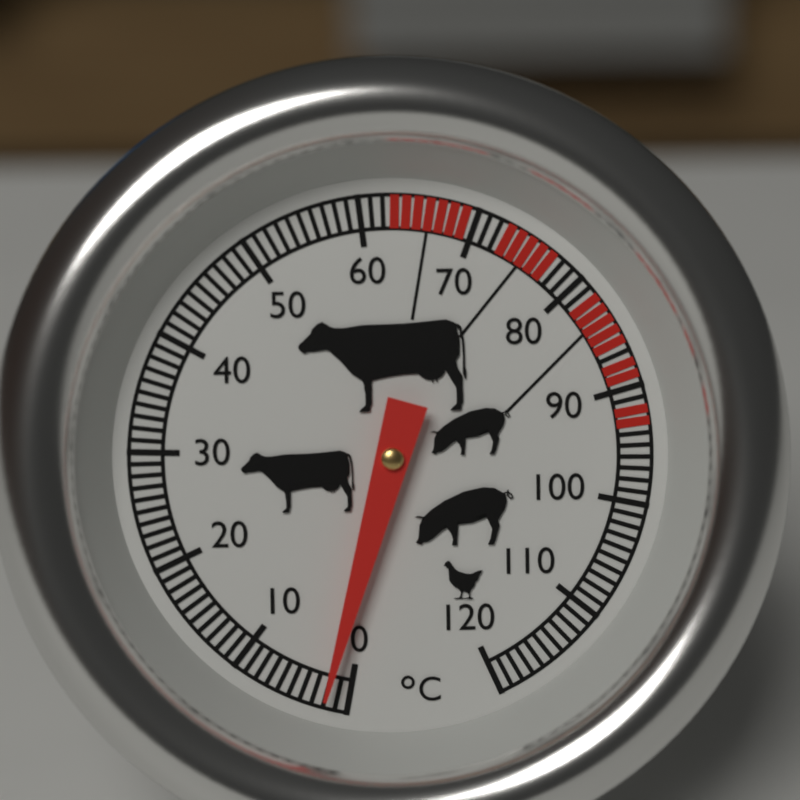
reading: 2 °C
